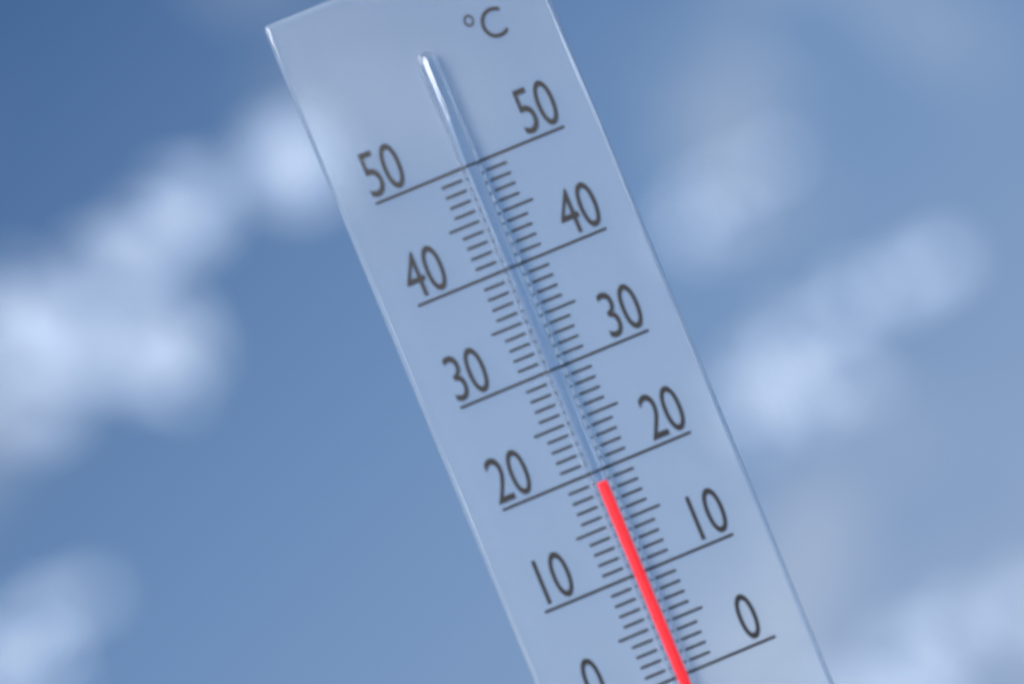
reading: 19 °C
